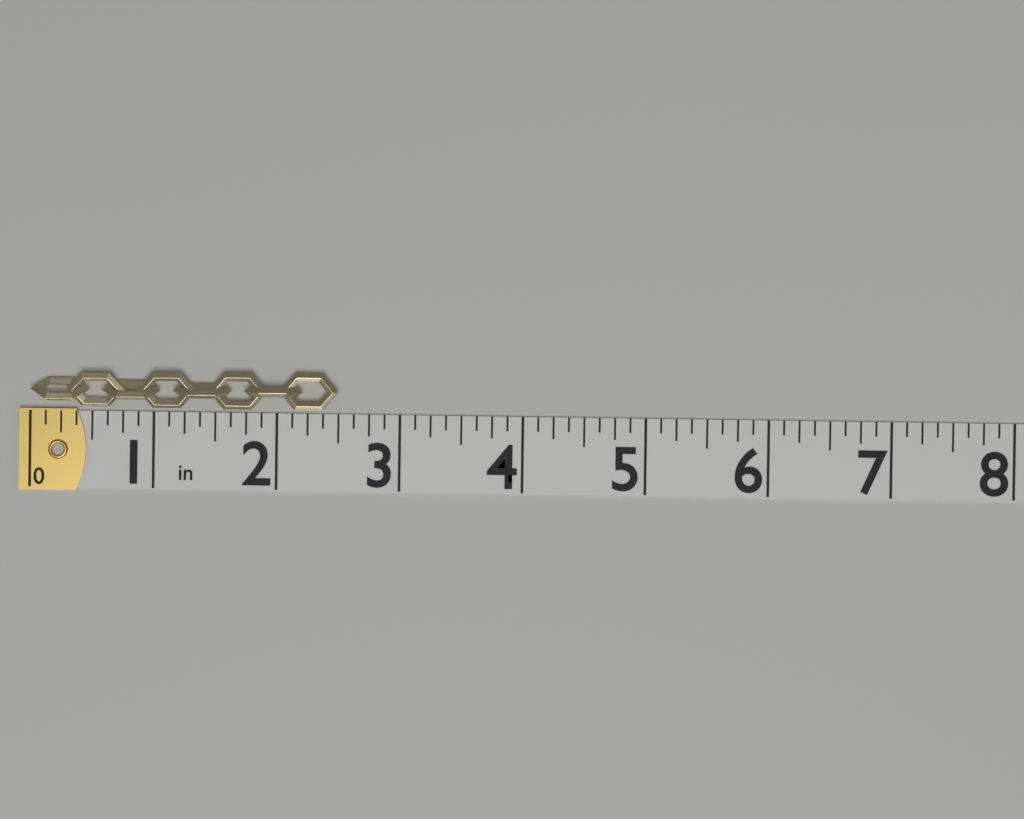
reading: 2.500 in
